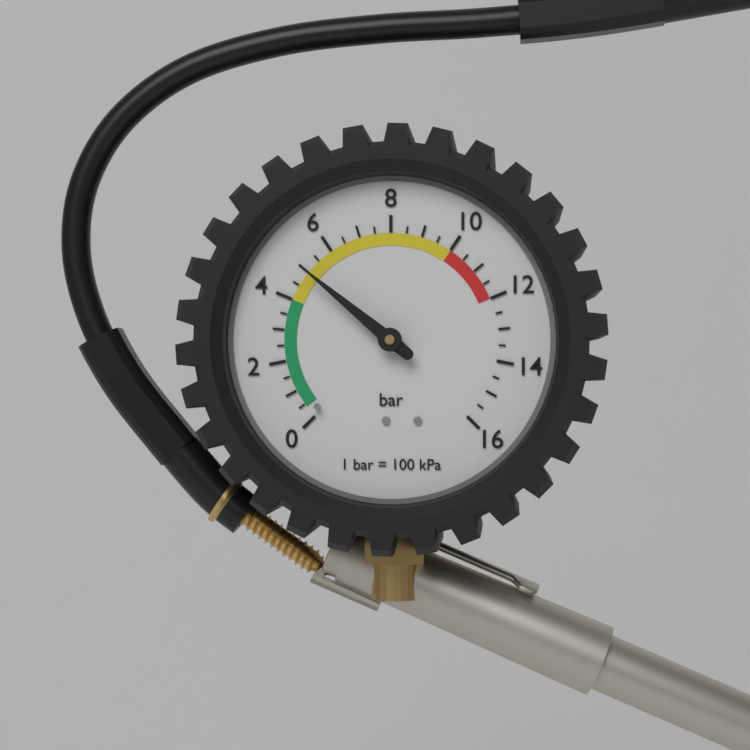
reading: 5.0 bar
